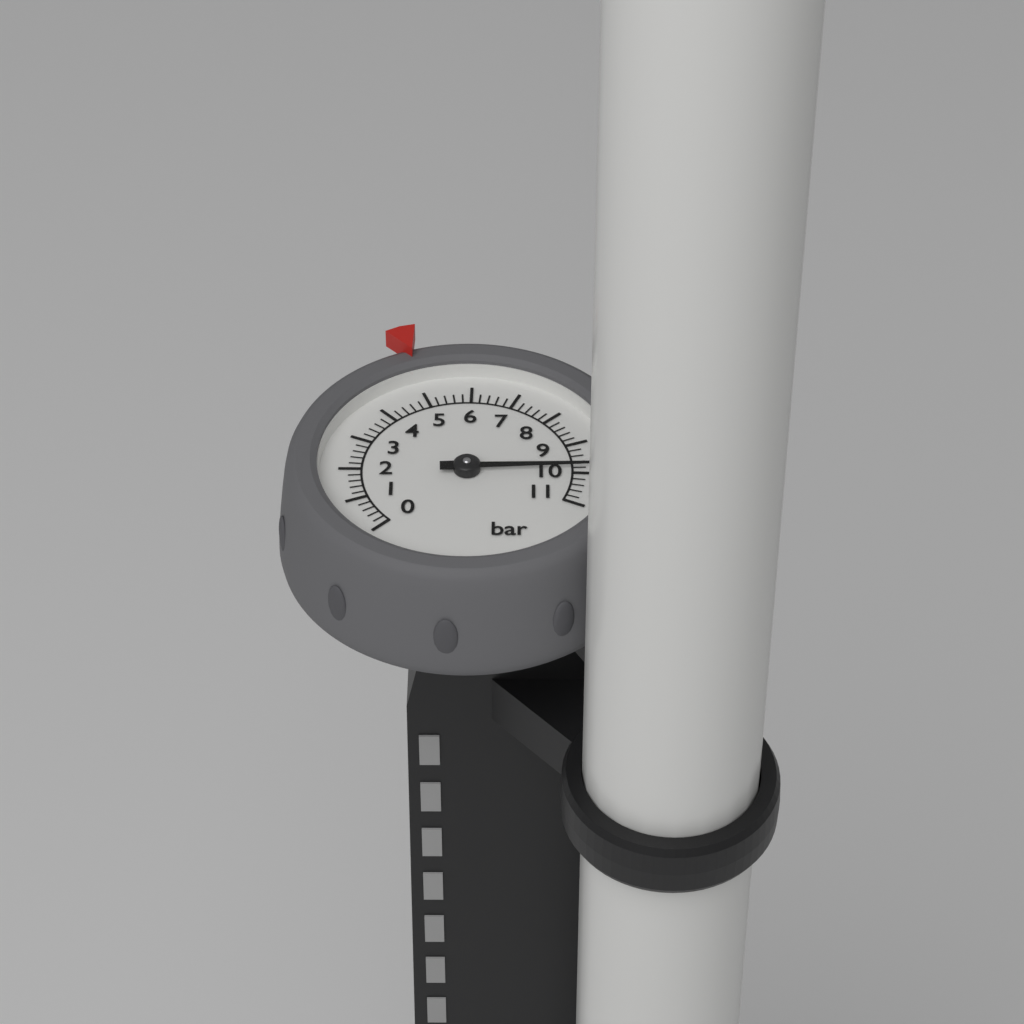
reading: 9.8 bar
